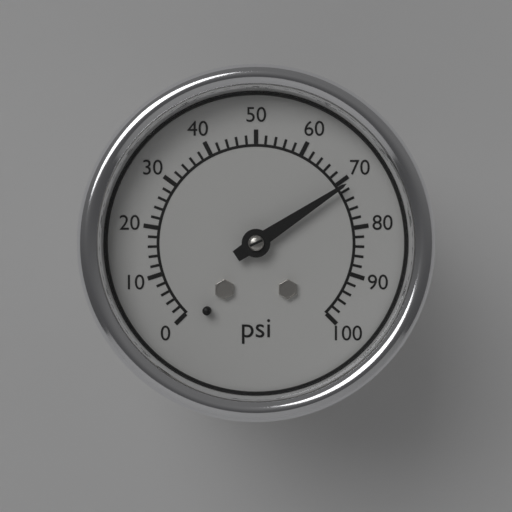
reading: 71 psi
